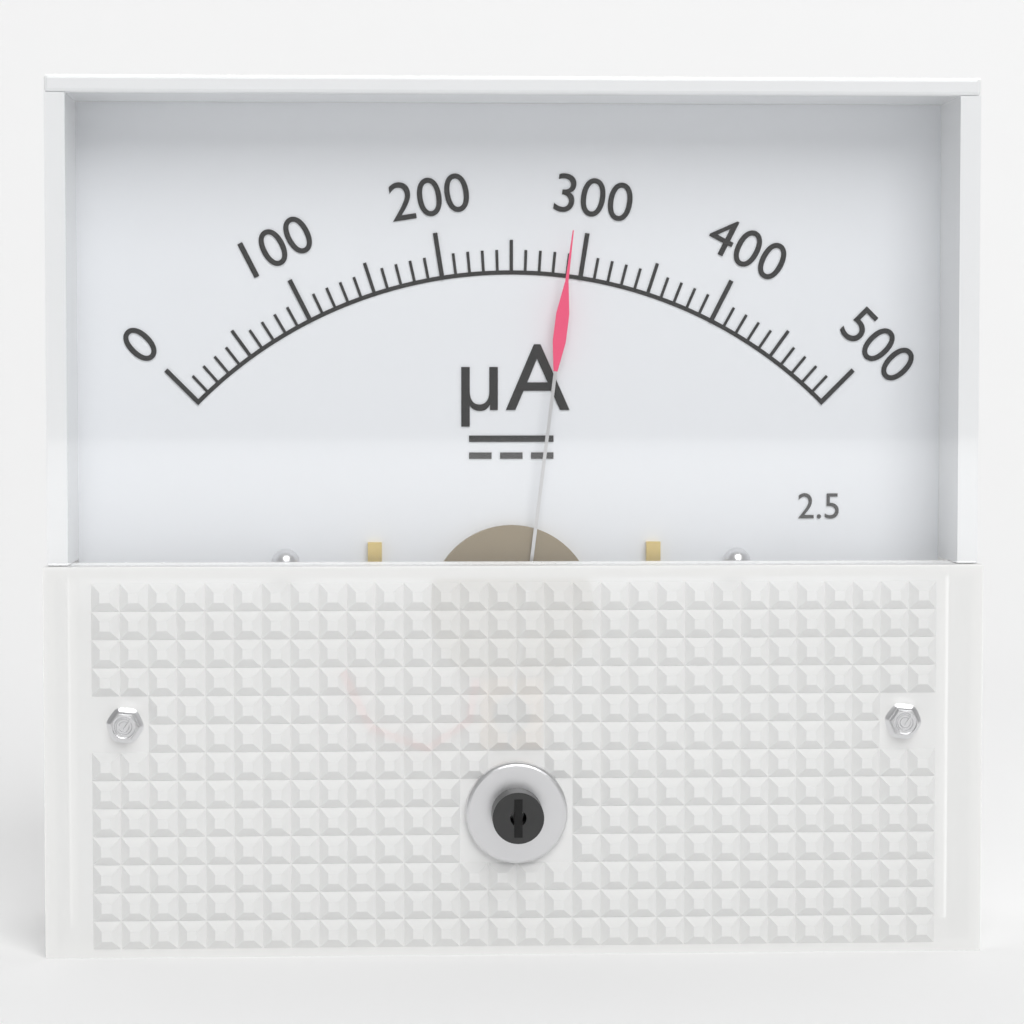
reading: 290 µA
